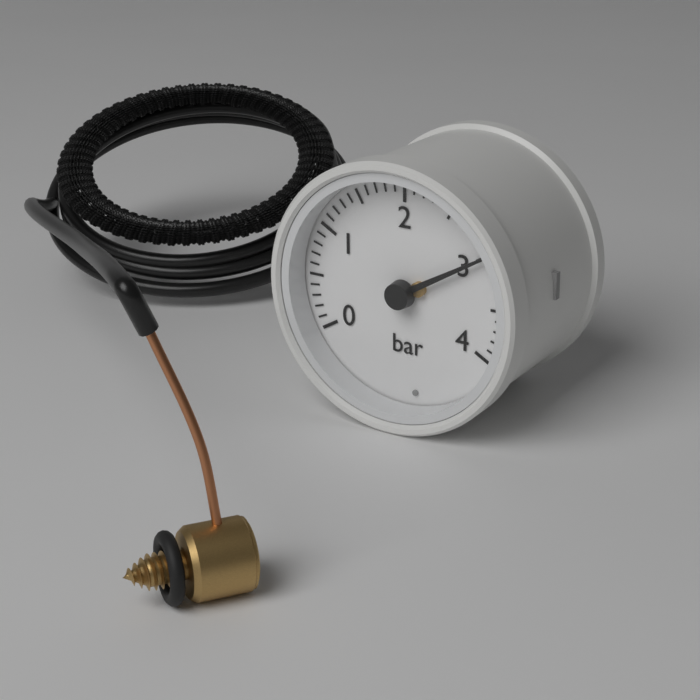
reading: 3.0 bar
